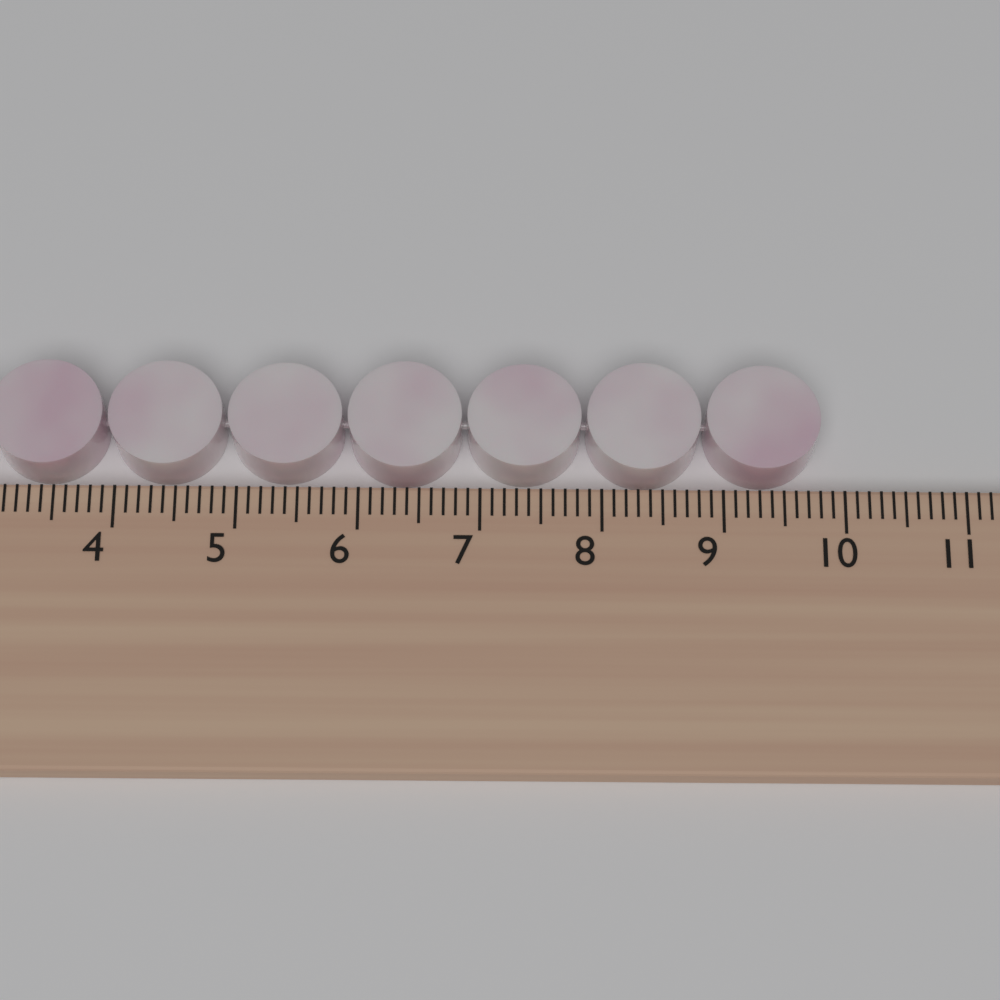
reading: 9.8 cm
